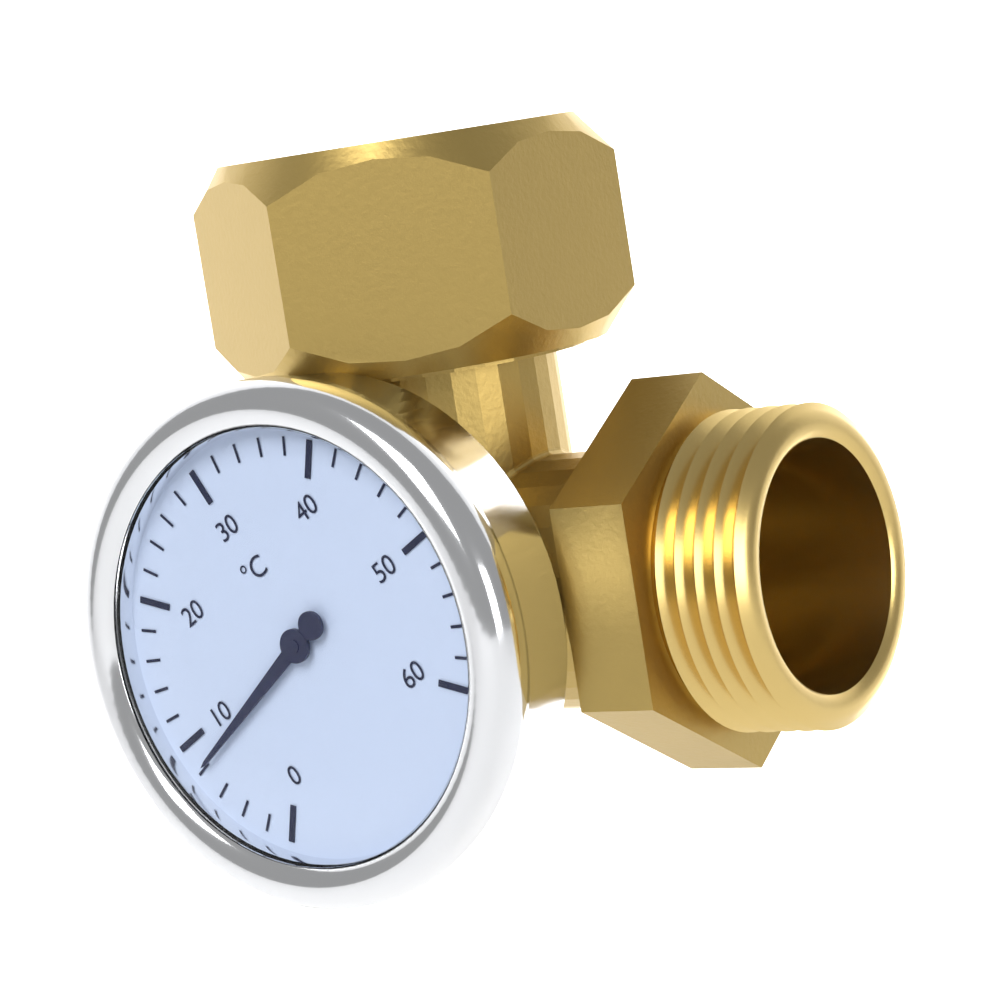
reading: 8 °C
